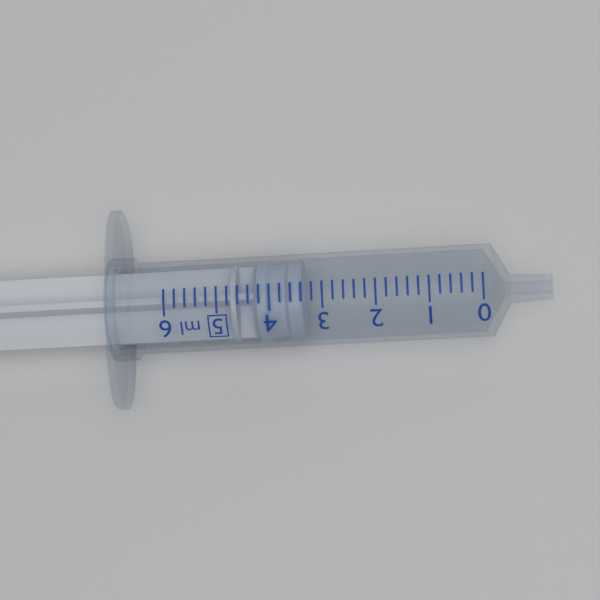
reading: 3.4 ml
